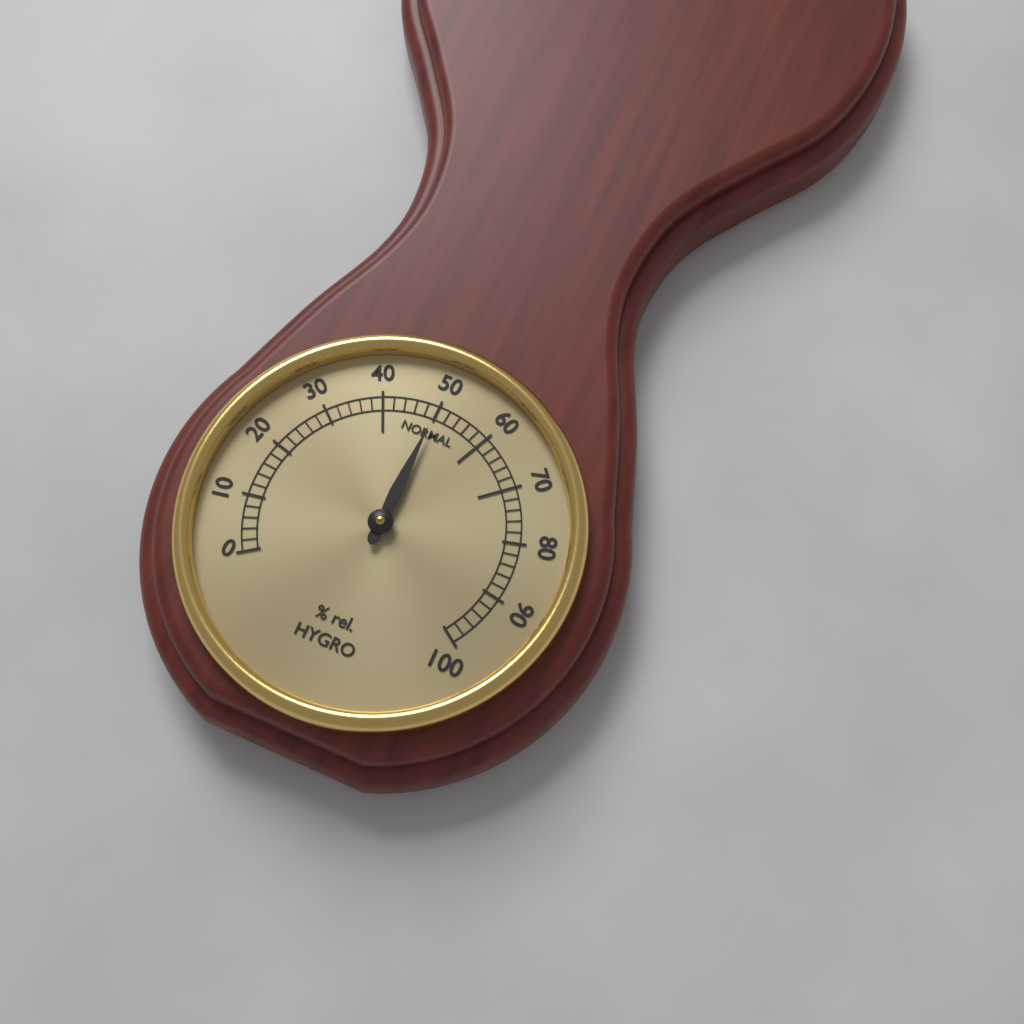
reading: 50 % rel.
